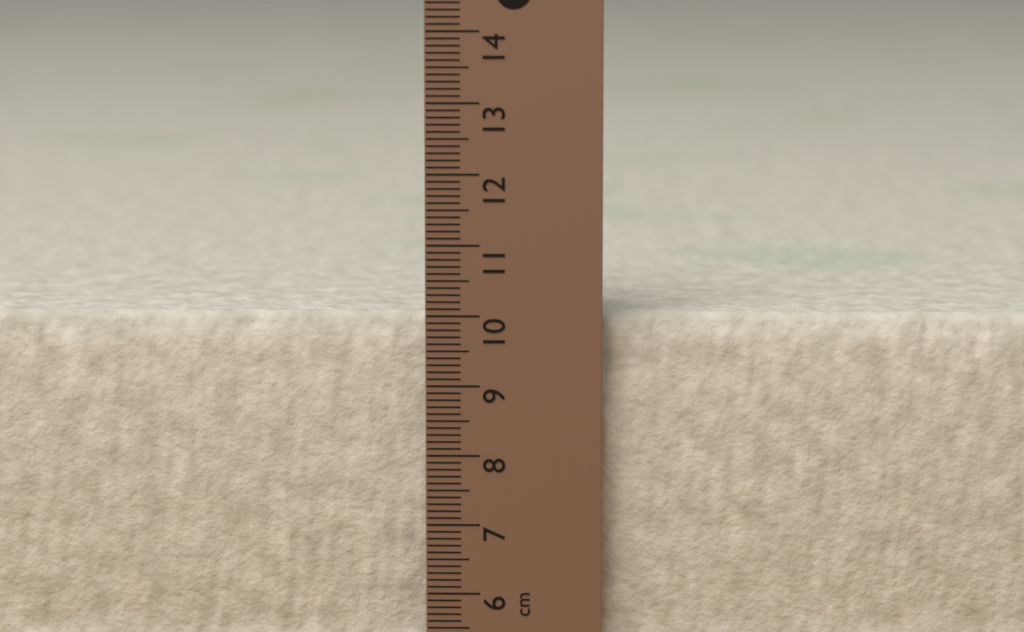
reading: 10.0 cm
